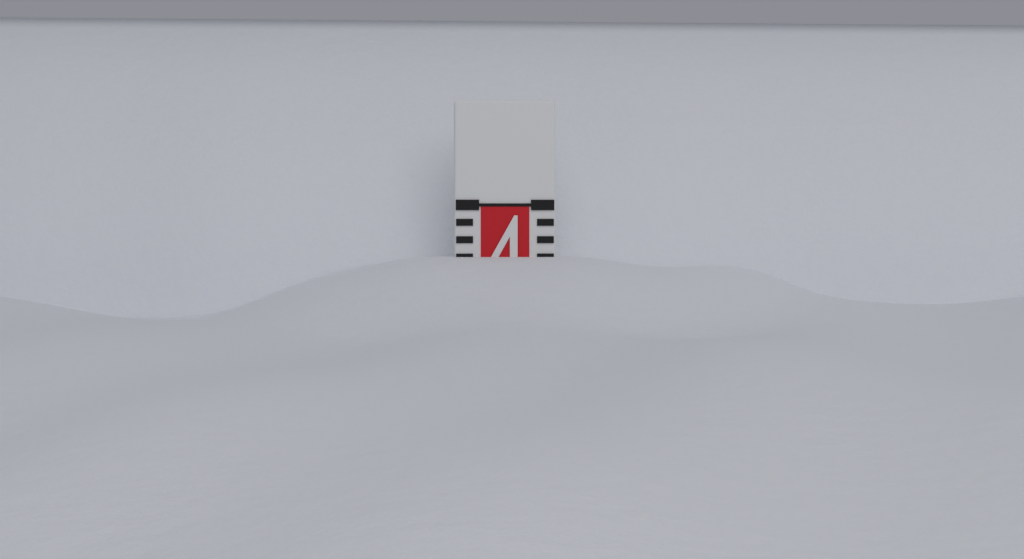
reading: 3.7 (no unit)
